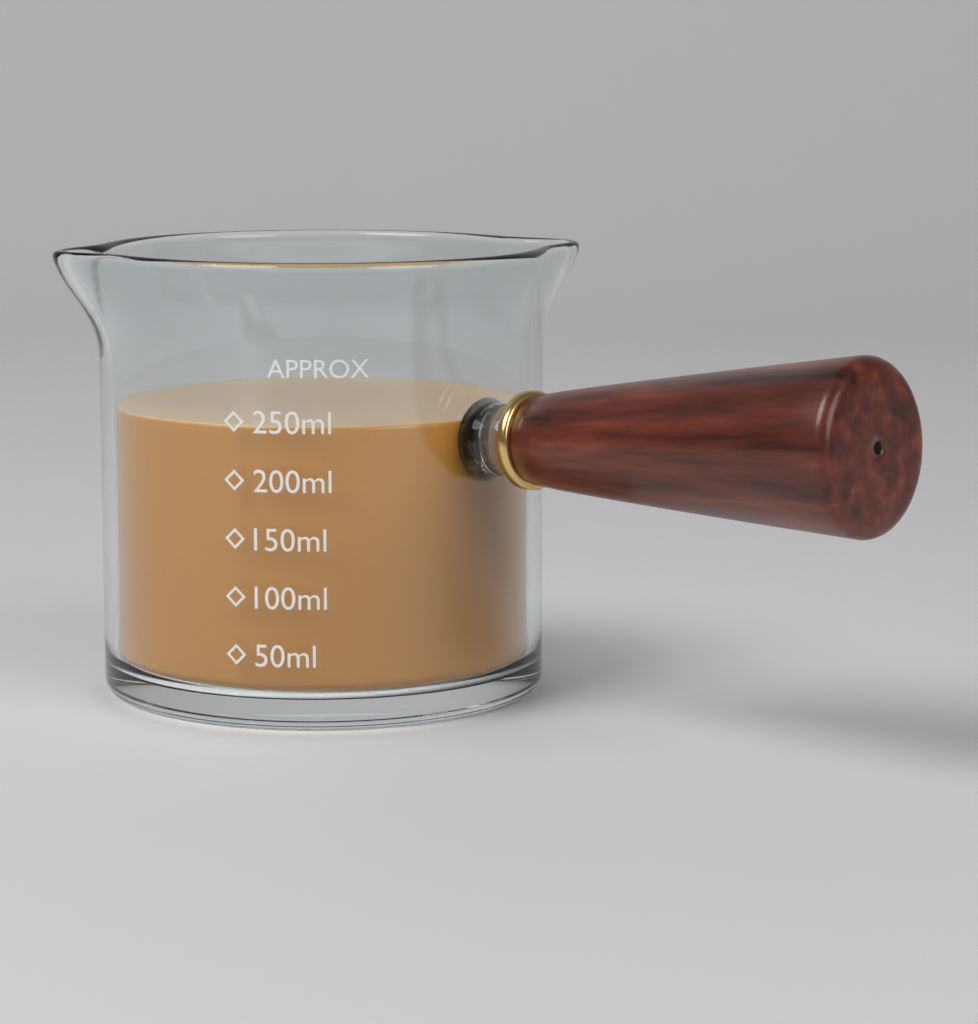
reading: 245 ml
